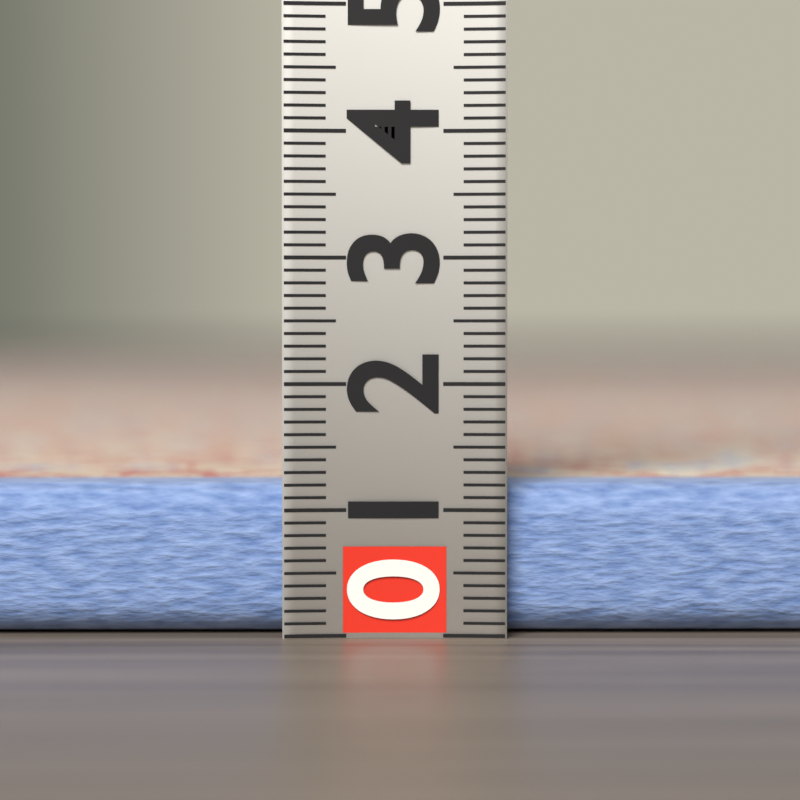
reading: 1.2 (no unit)
